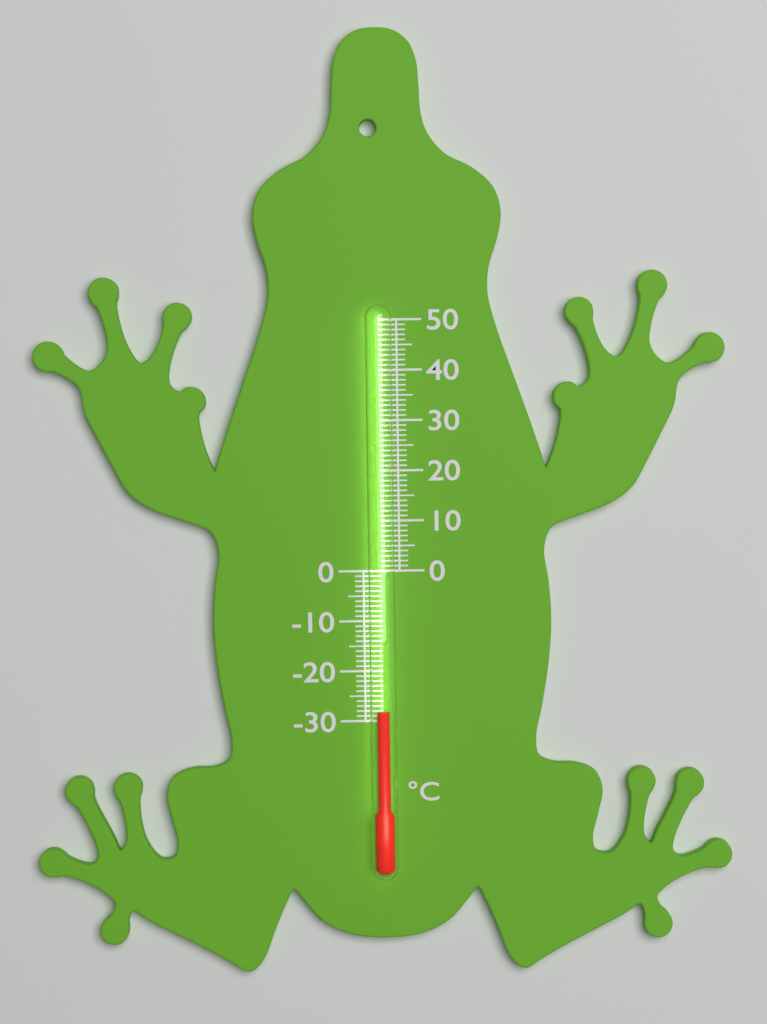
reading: -28 °C
